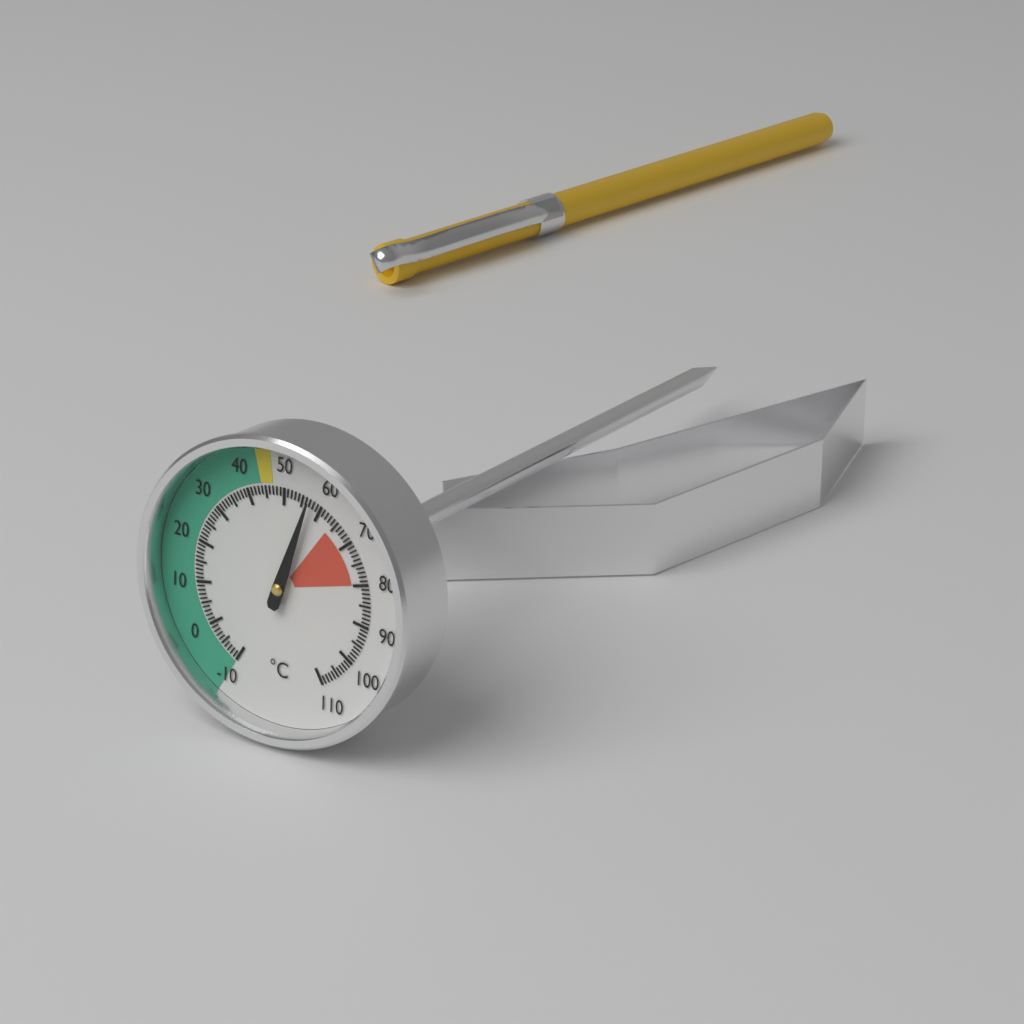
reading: 57 °C
